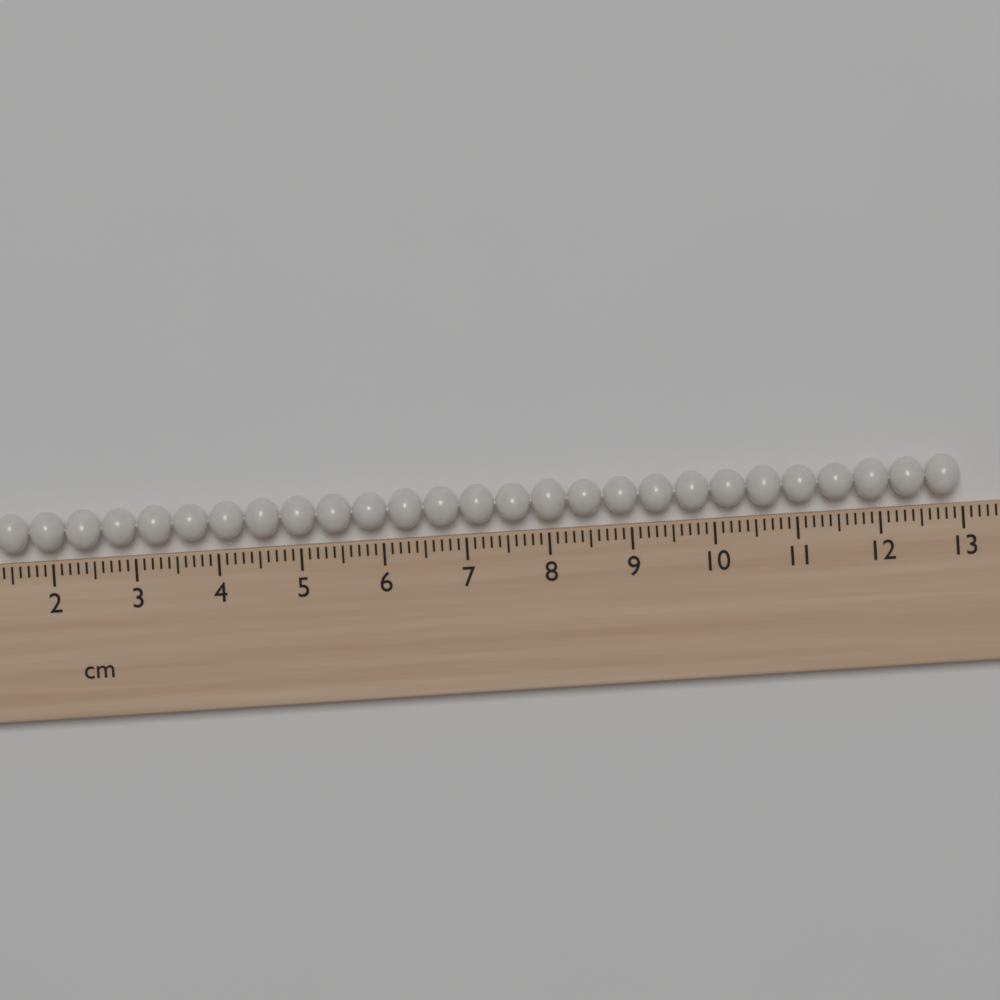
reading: 13.0 cm
